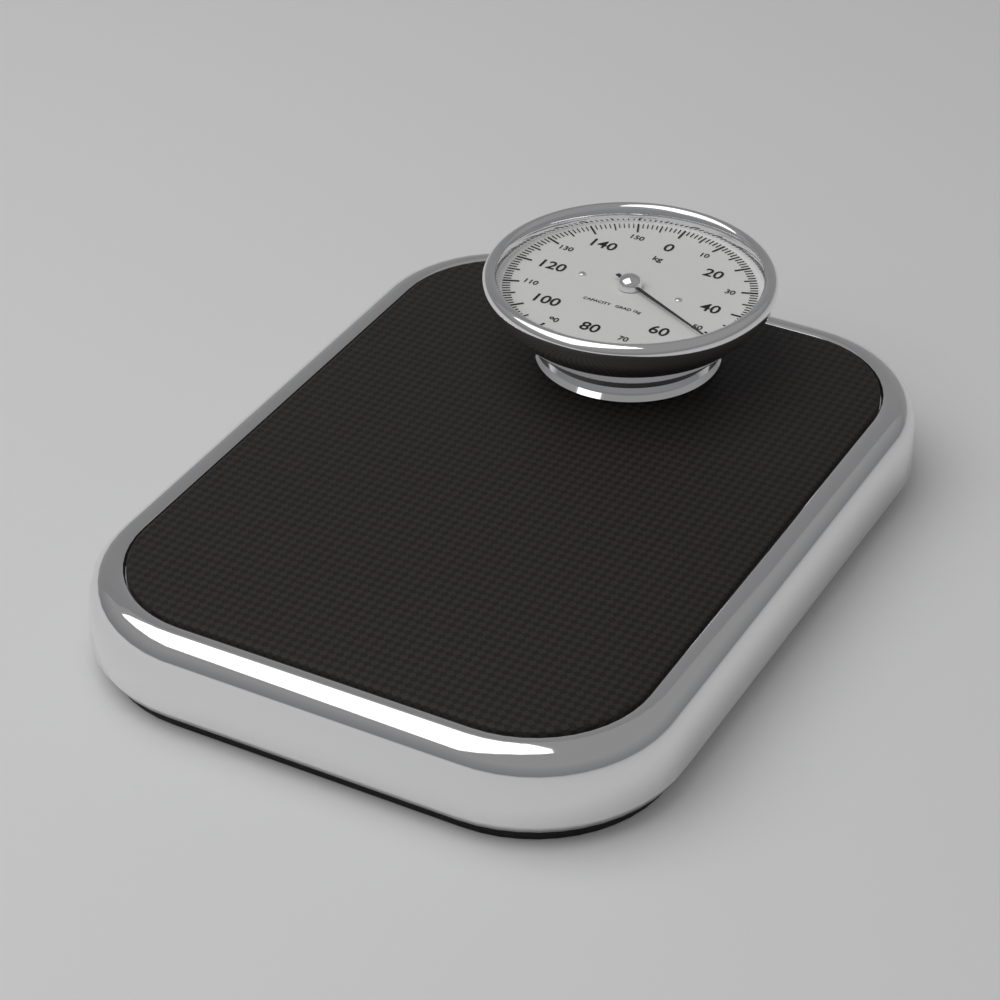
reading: 52 kg
